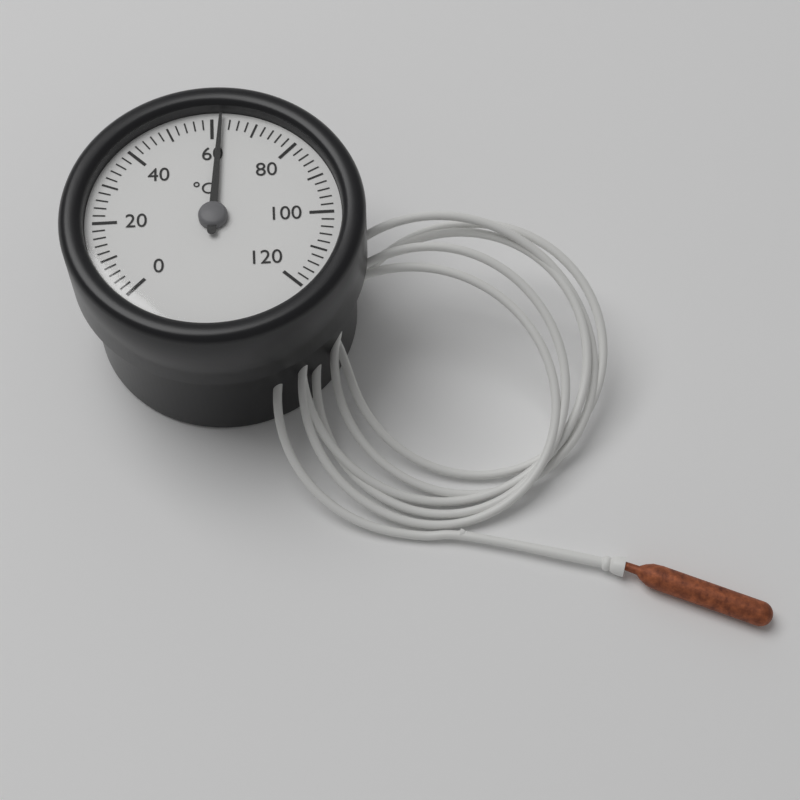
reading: 62 °C
